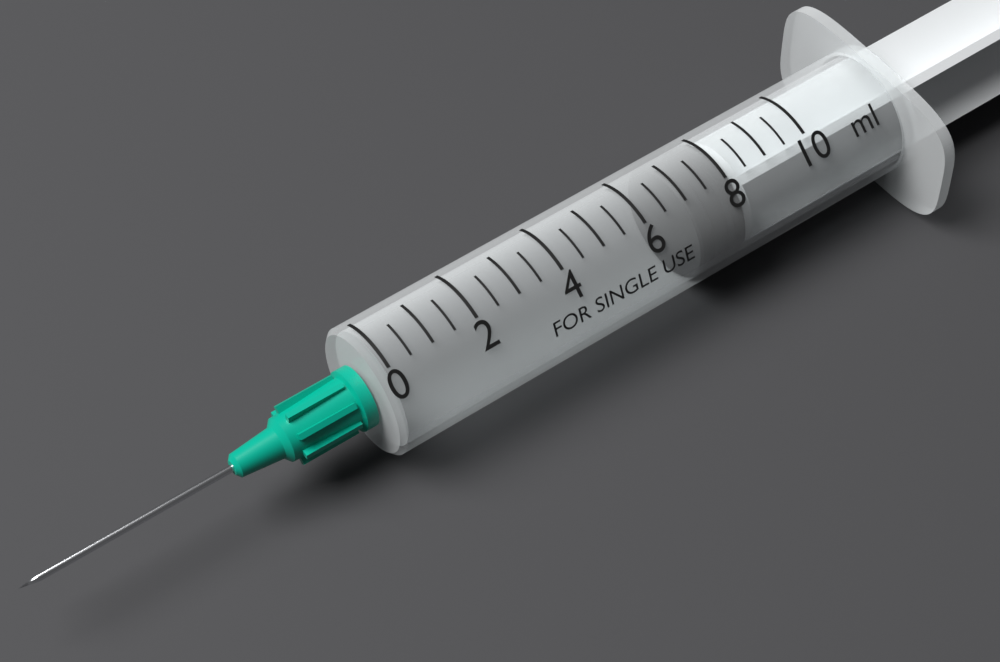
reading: 7.0 ml
